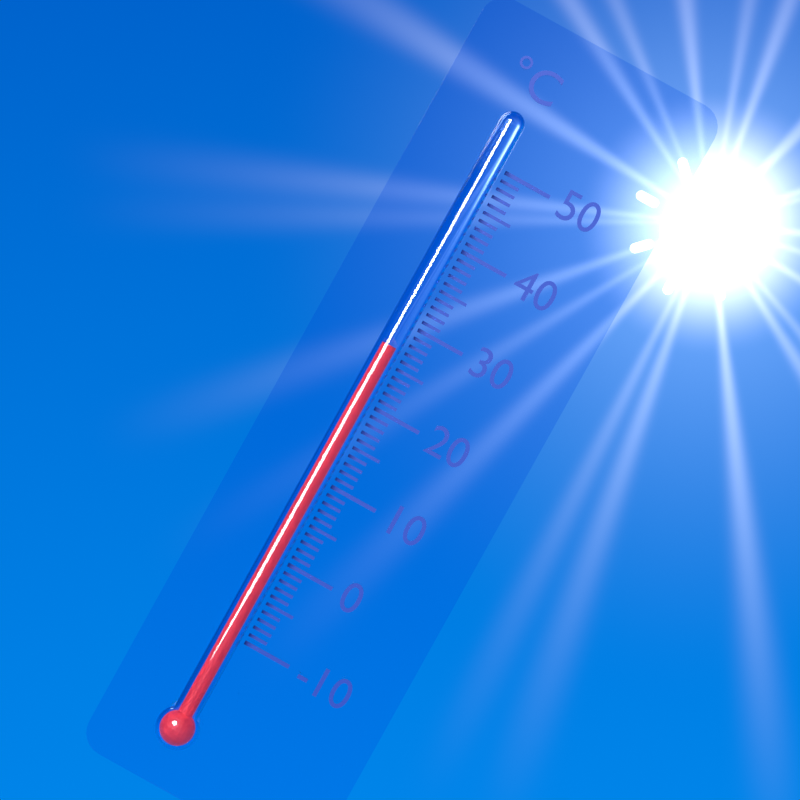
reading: 27 °C
